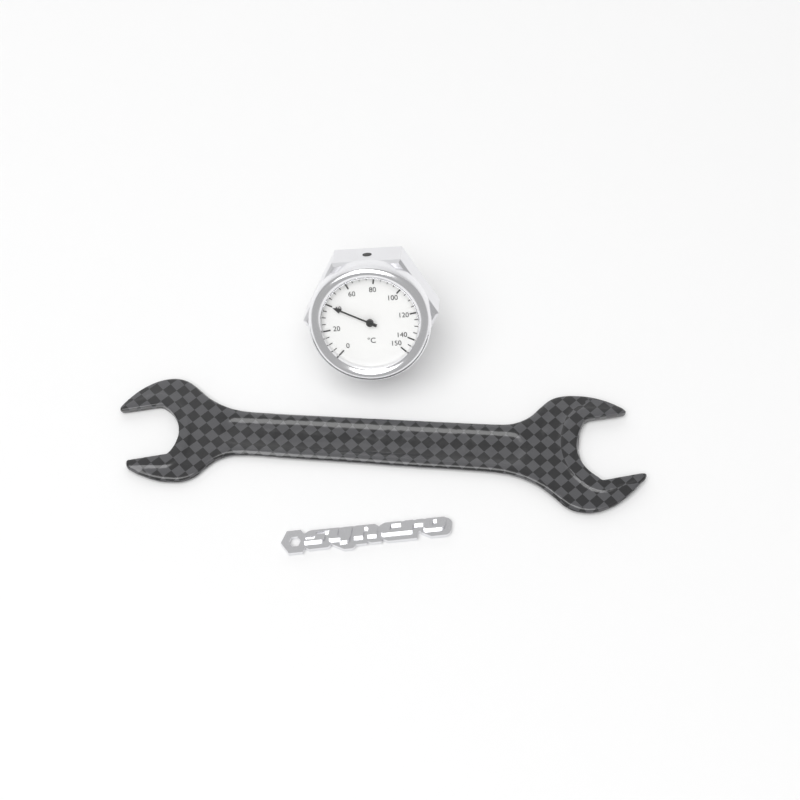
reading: 40 °C
